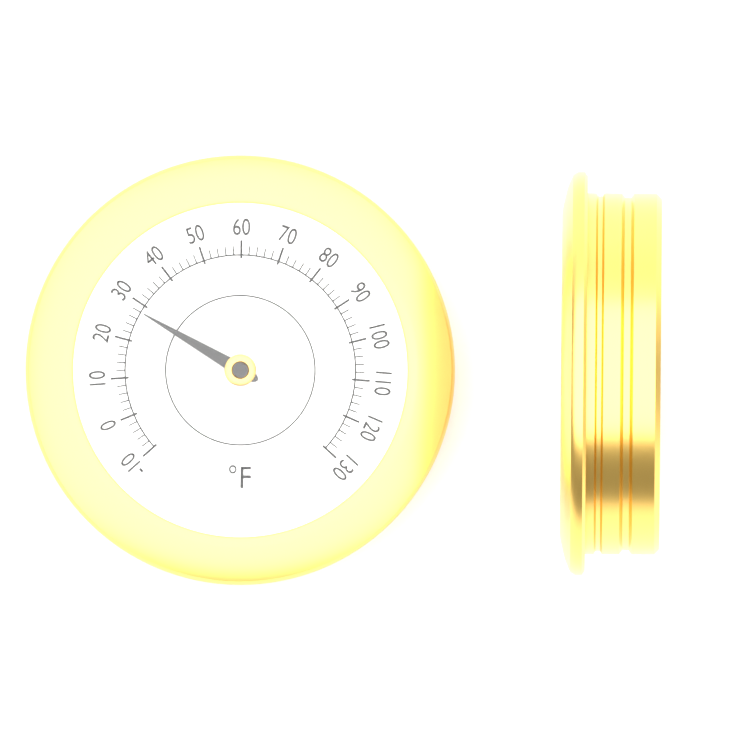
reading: 28 °F
